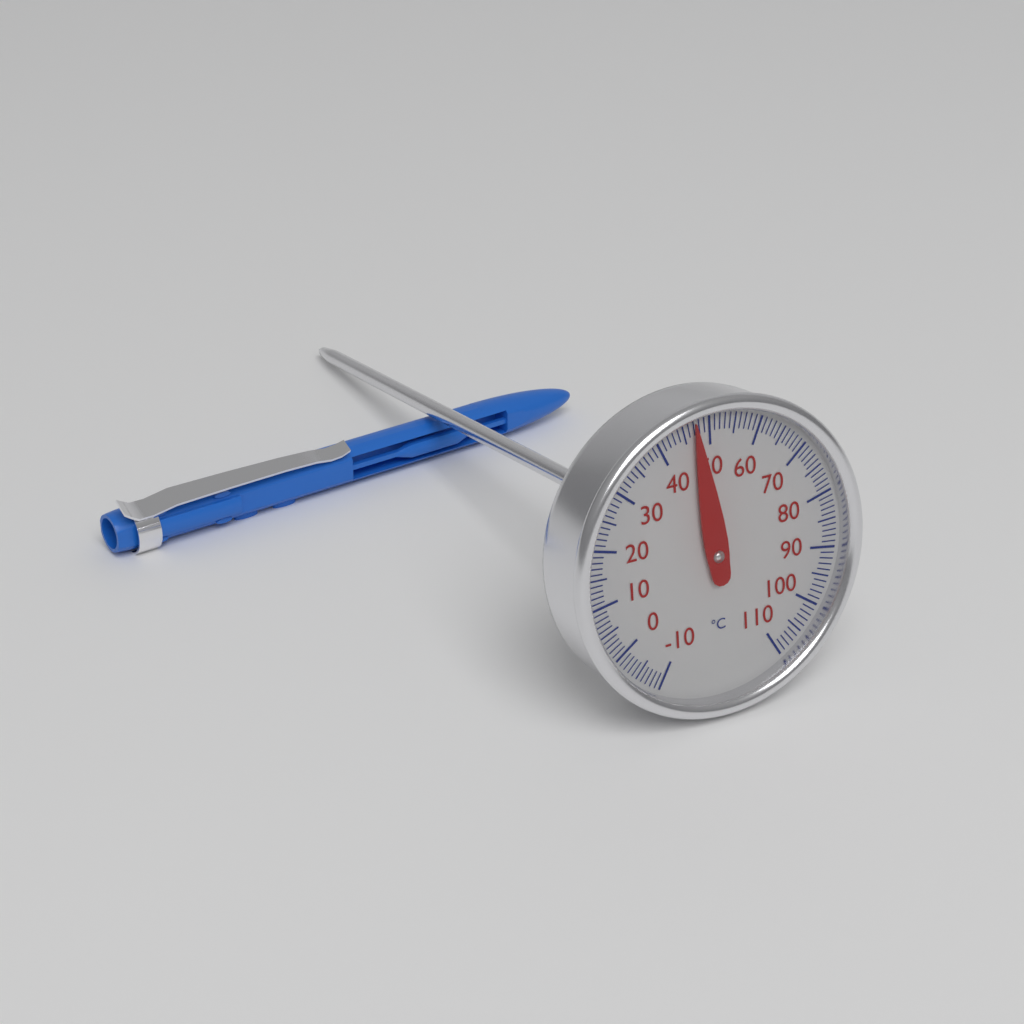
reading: 47 °C
